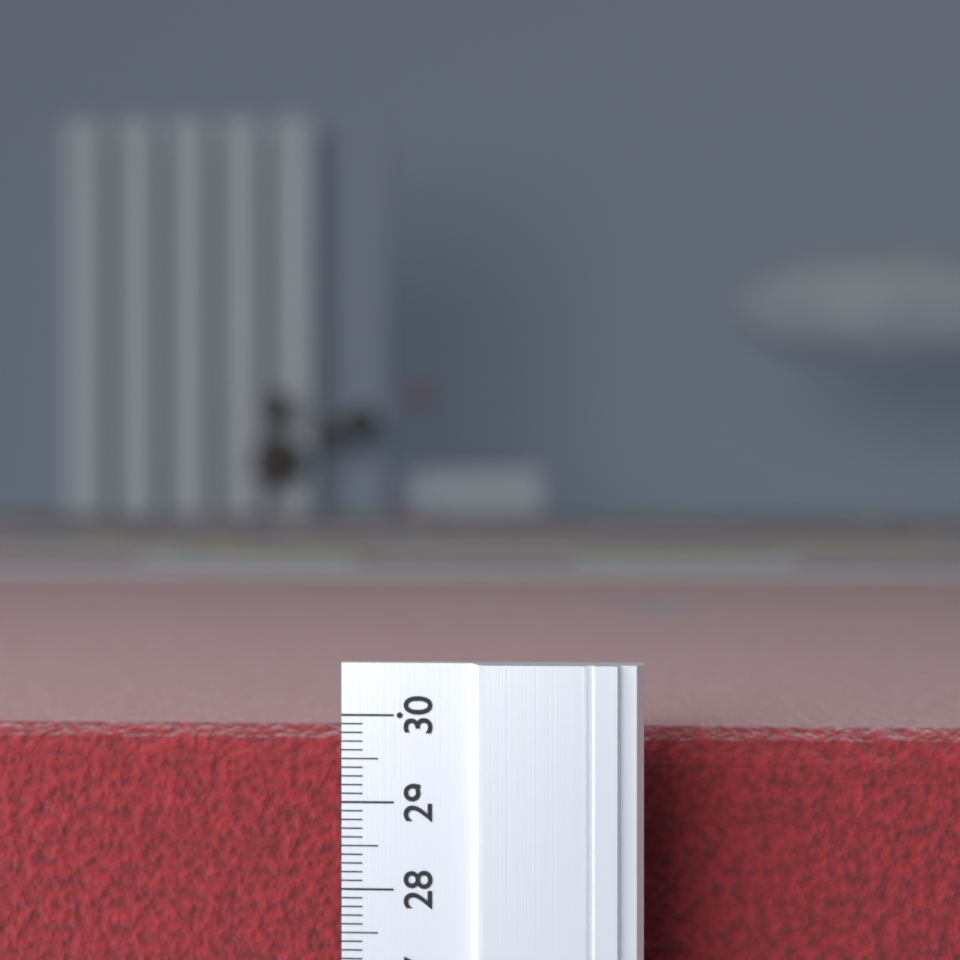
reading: 29.7 (no unit)
